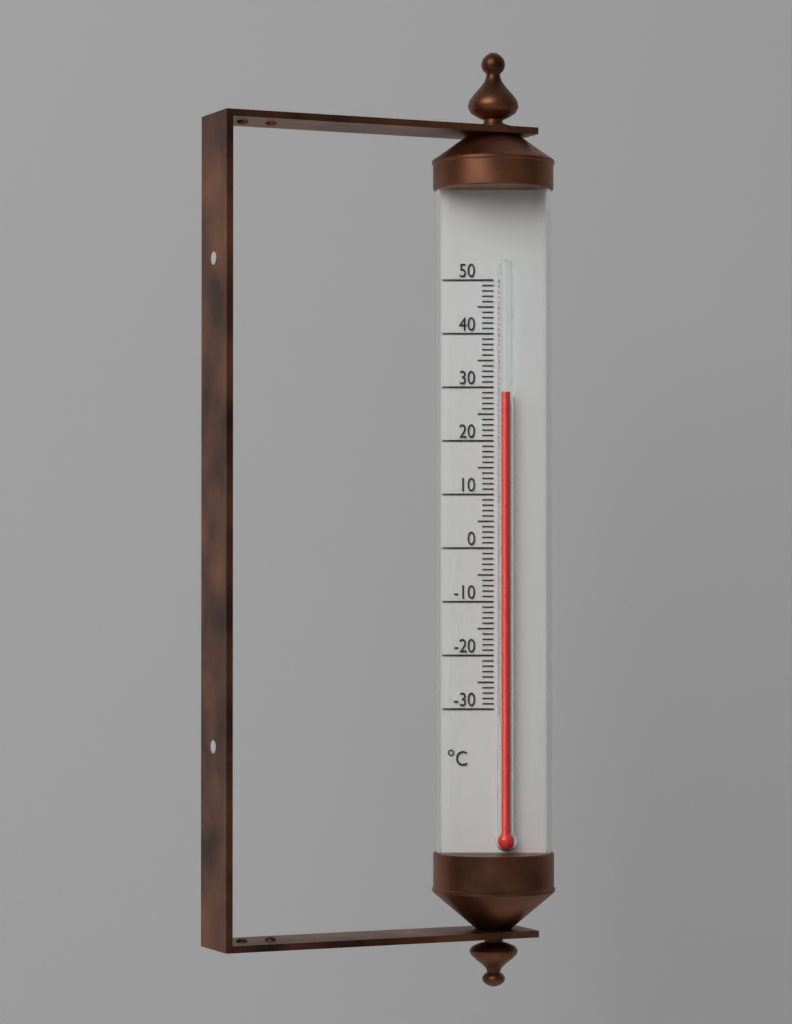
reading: 29 °C
